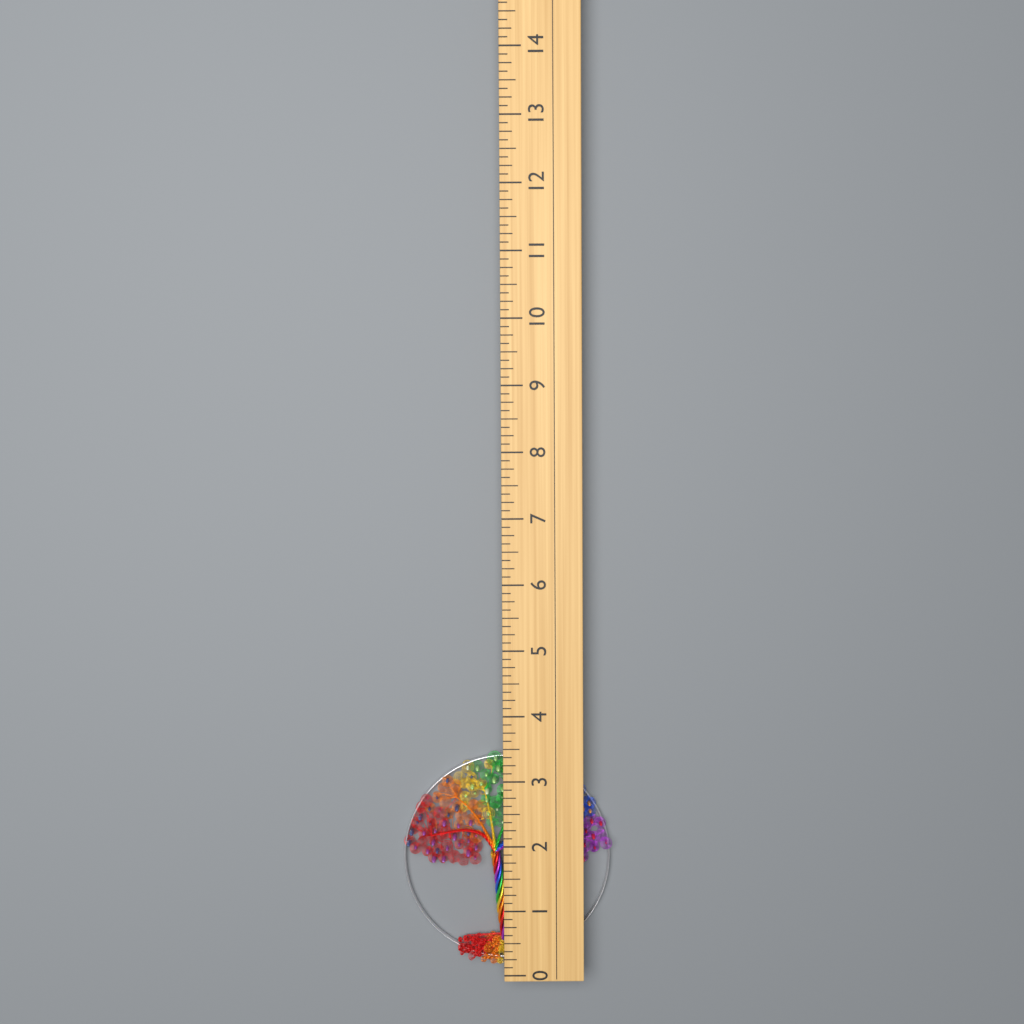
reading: 3.375 (no unit)
